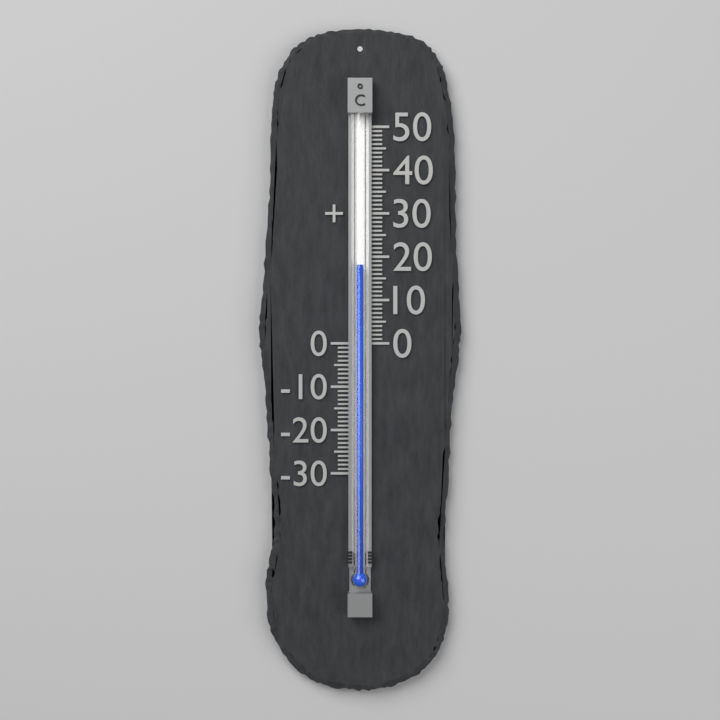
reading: 18 °C
